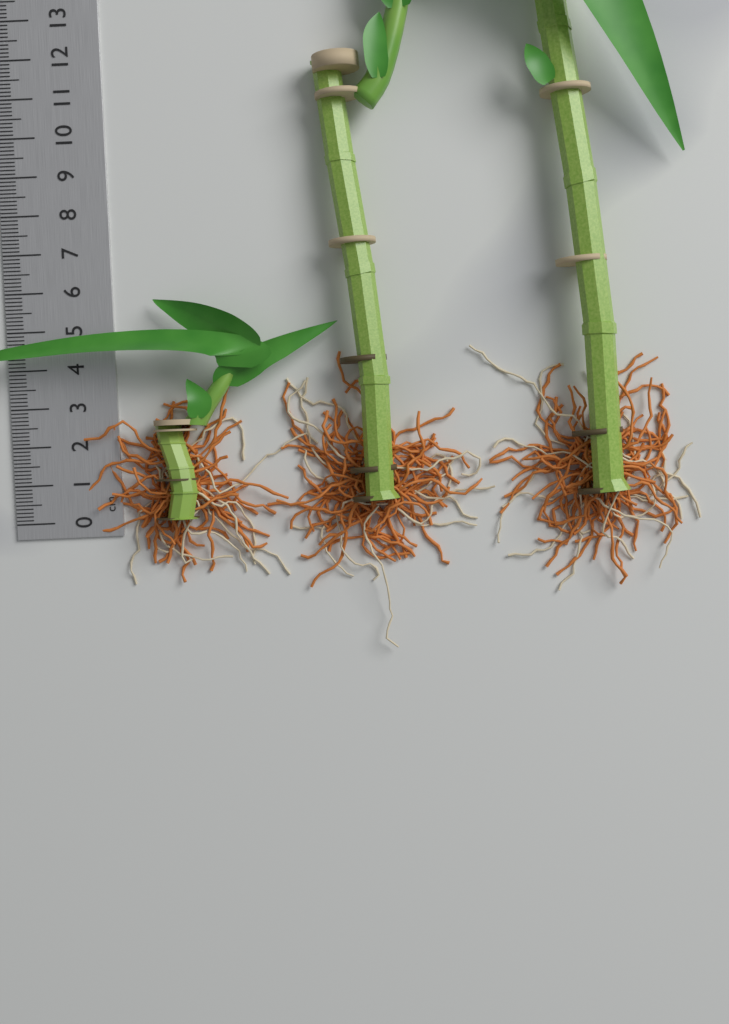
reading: 5.7 cm
